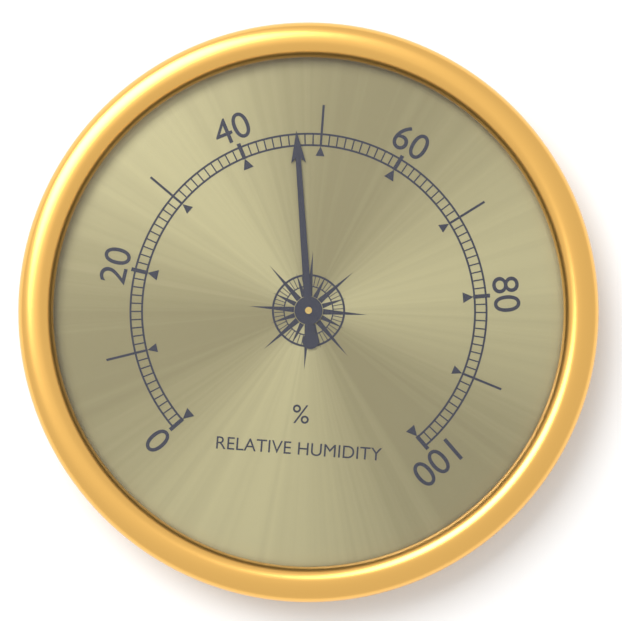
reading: 47 %
